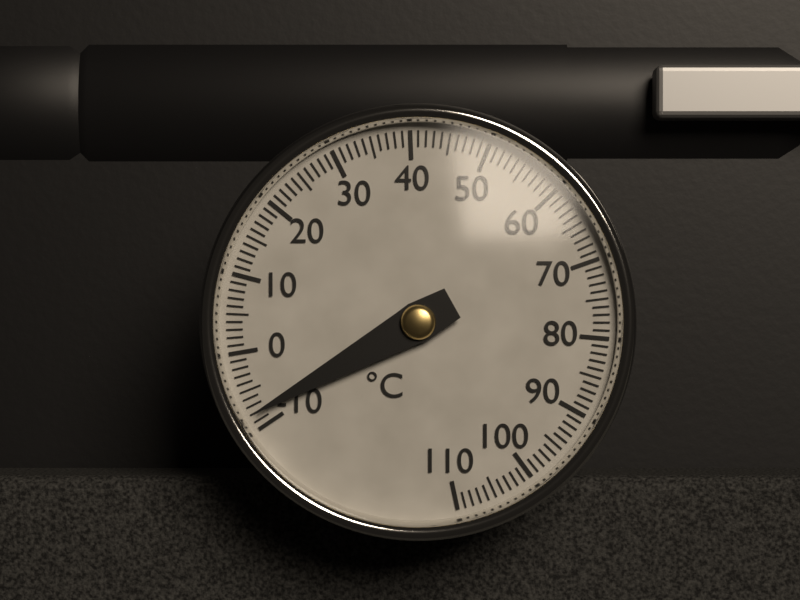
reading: -8 °C
